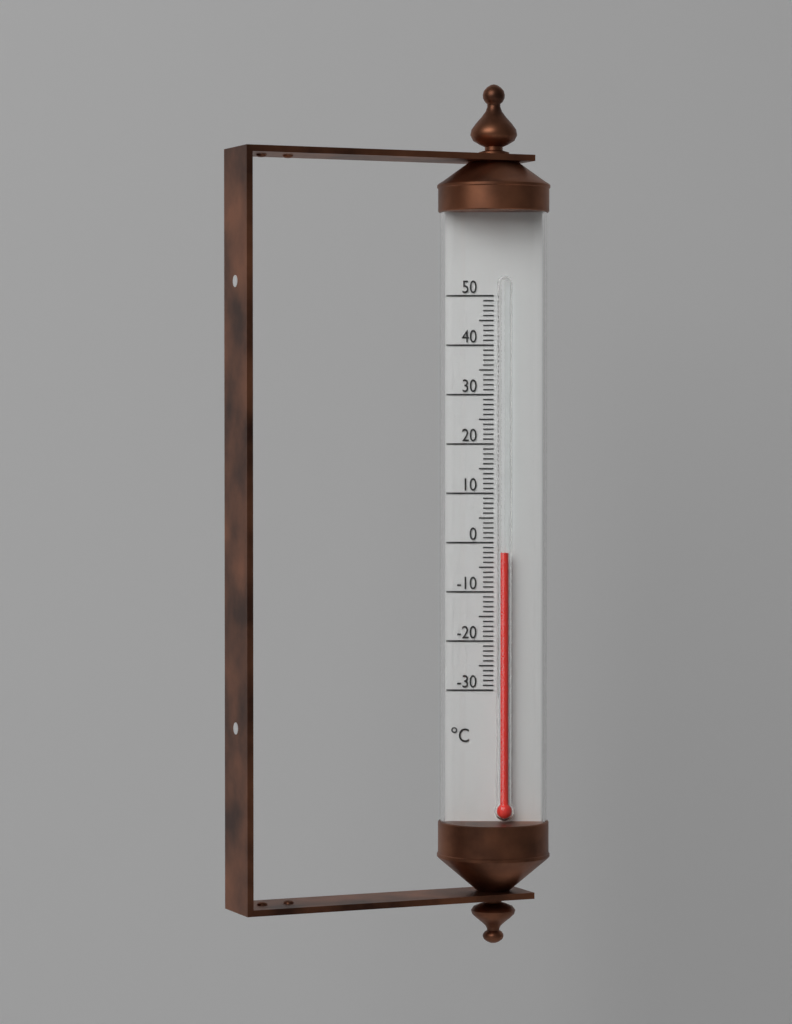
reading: -2 °C
